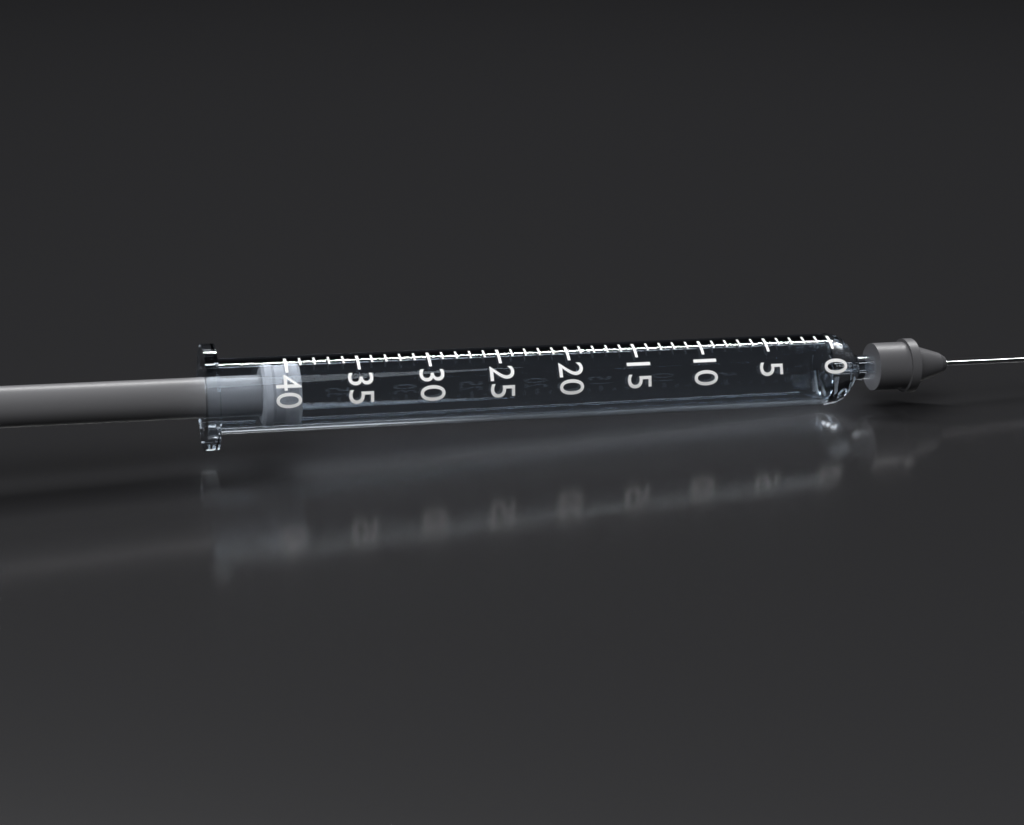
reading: 39 (no unit)
